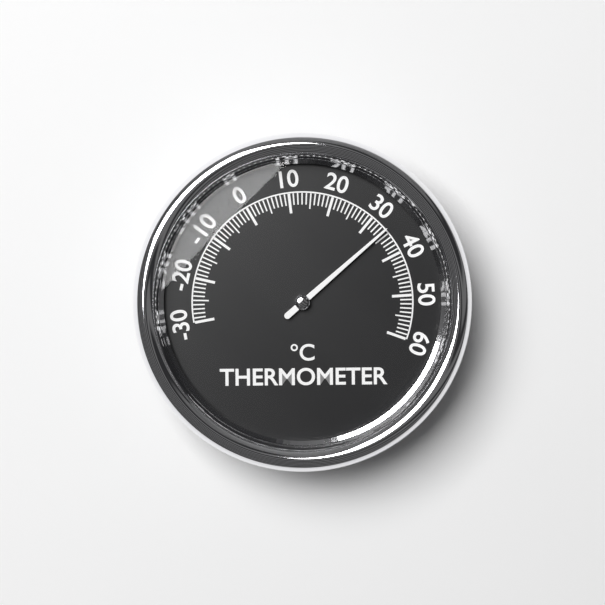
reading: 34 °C
